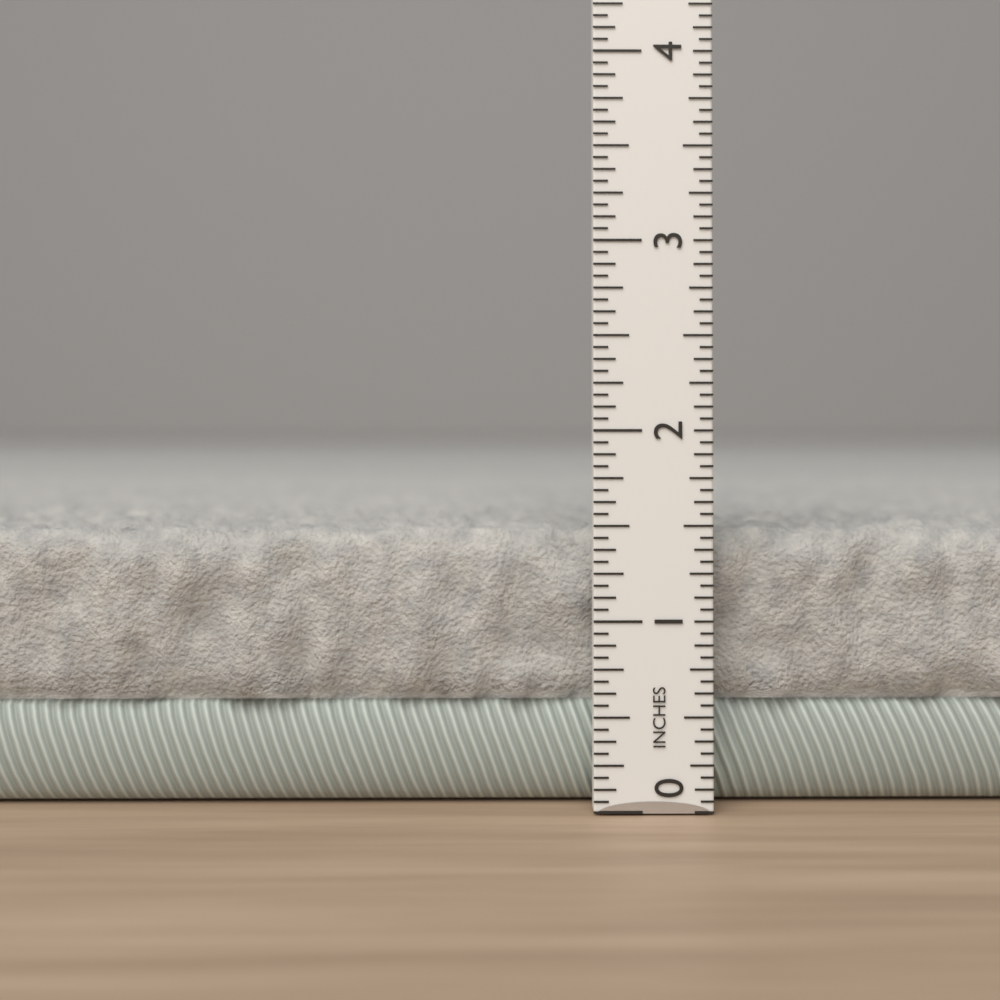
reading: 1.5000 in
